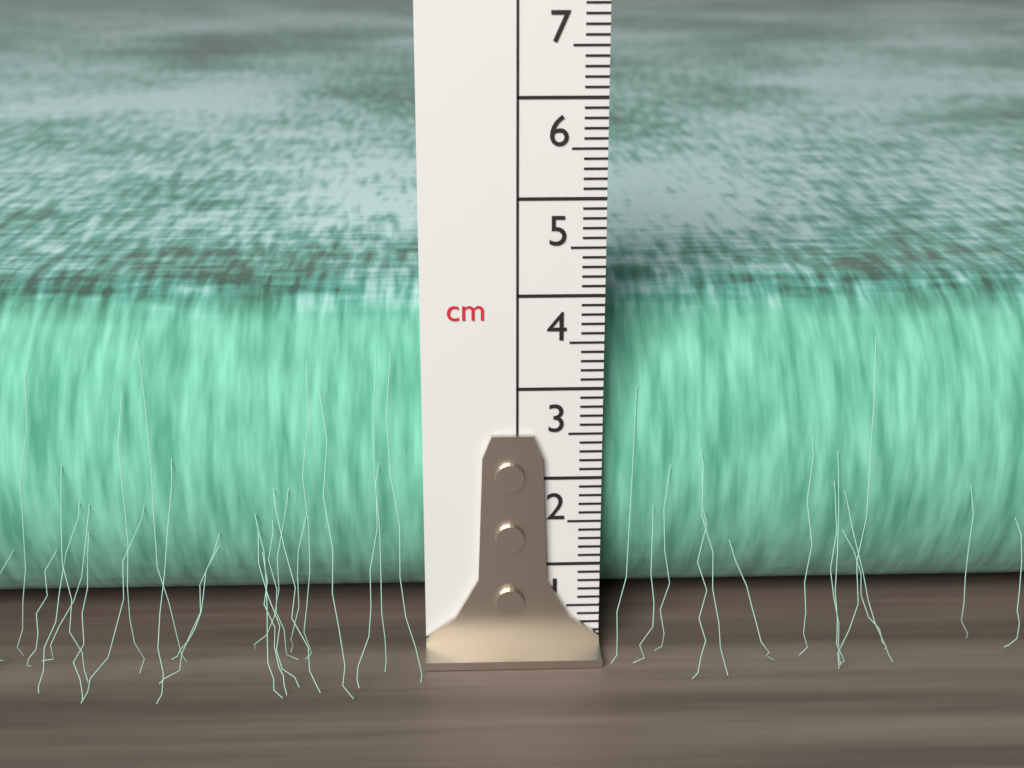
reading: 3.8 cm
